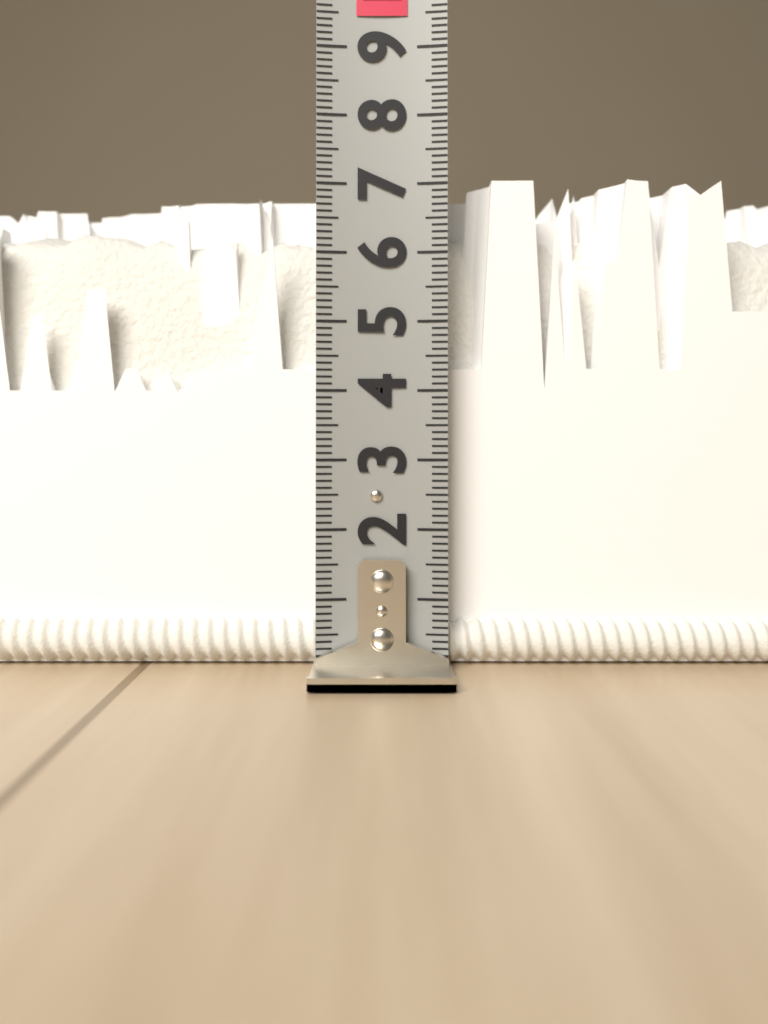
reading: 7.2 (no unit)
